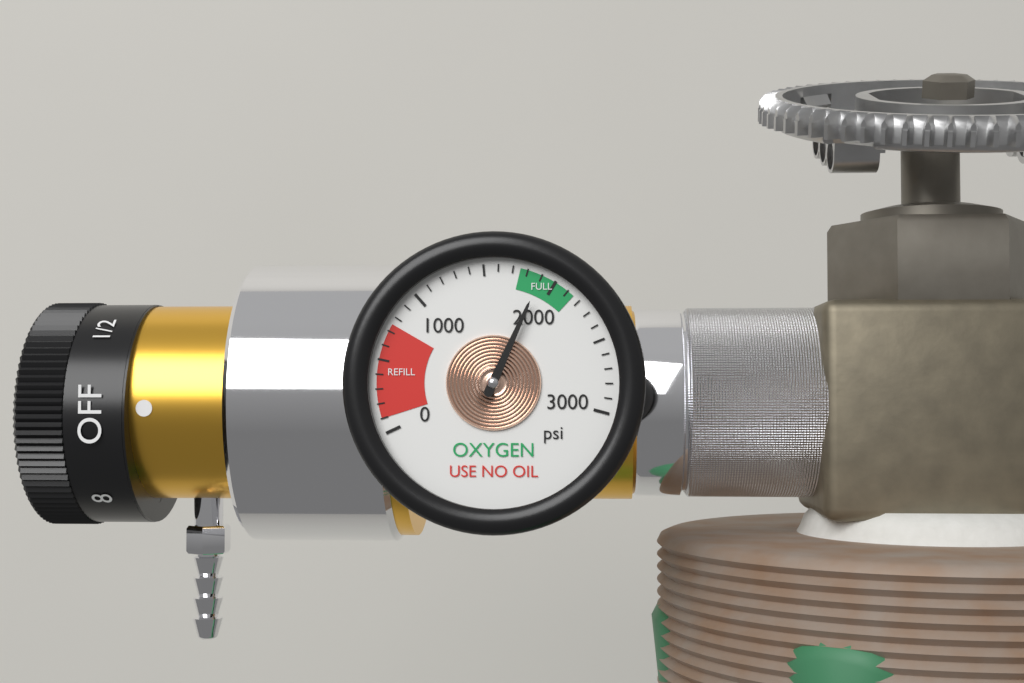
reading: 1900 psi
